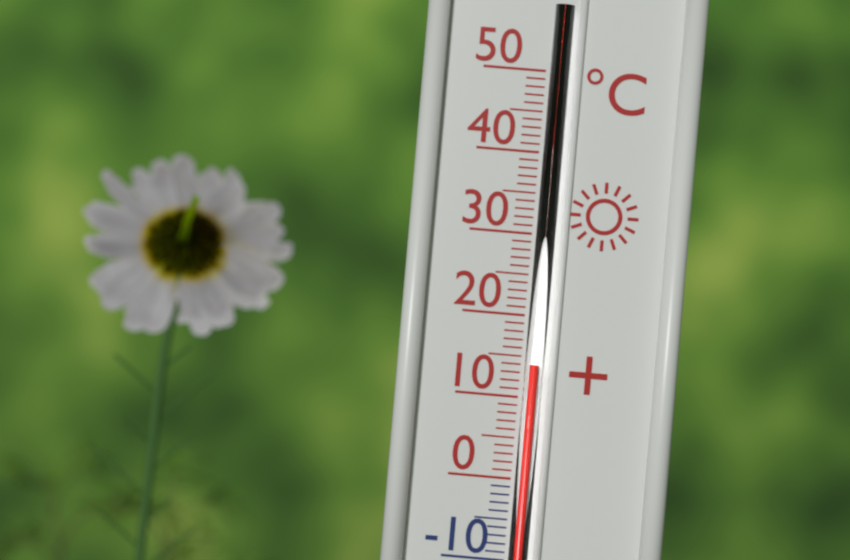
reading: 14 °C
